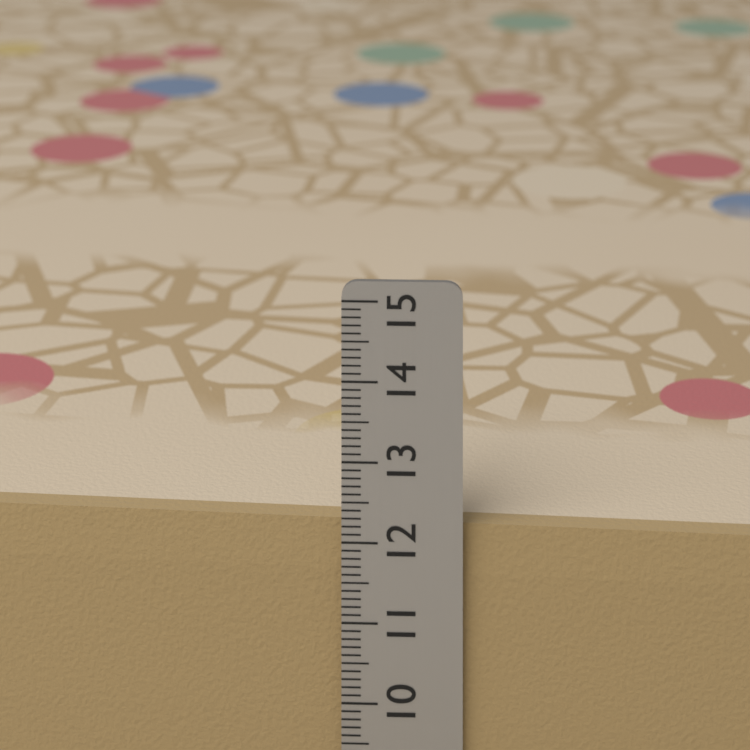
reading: 12.2 cm
